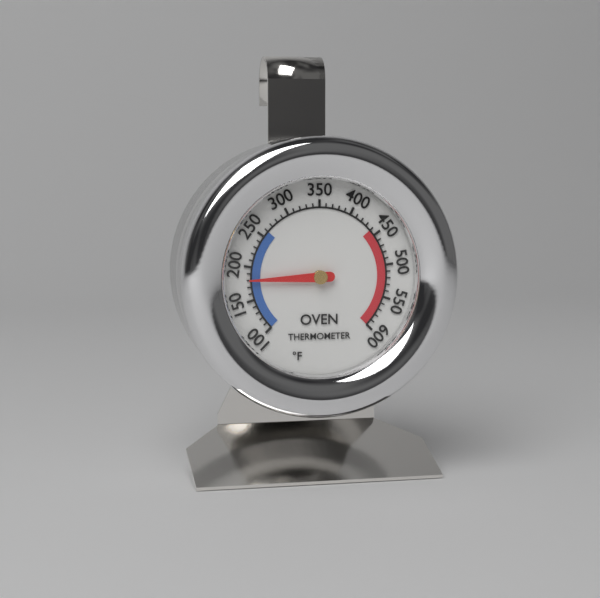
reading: 180 °F
